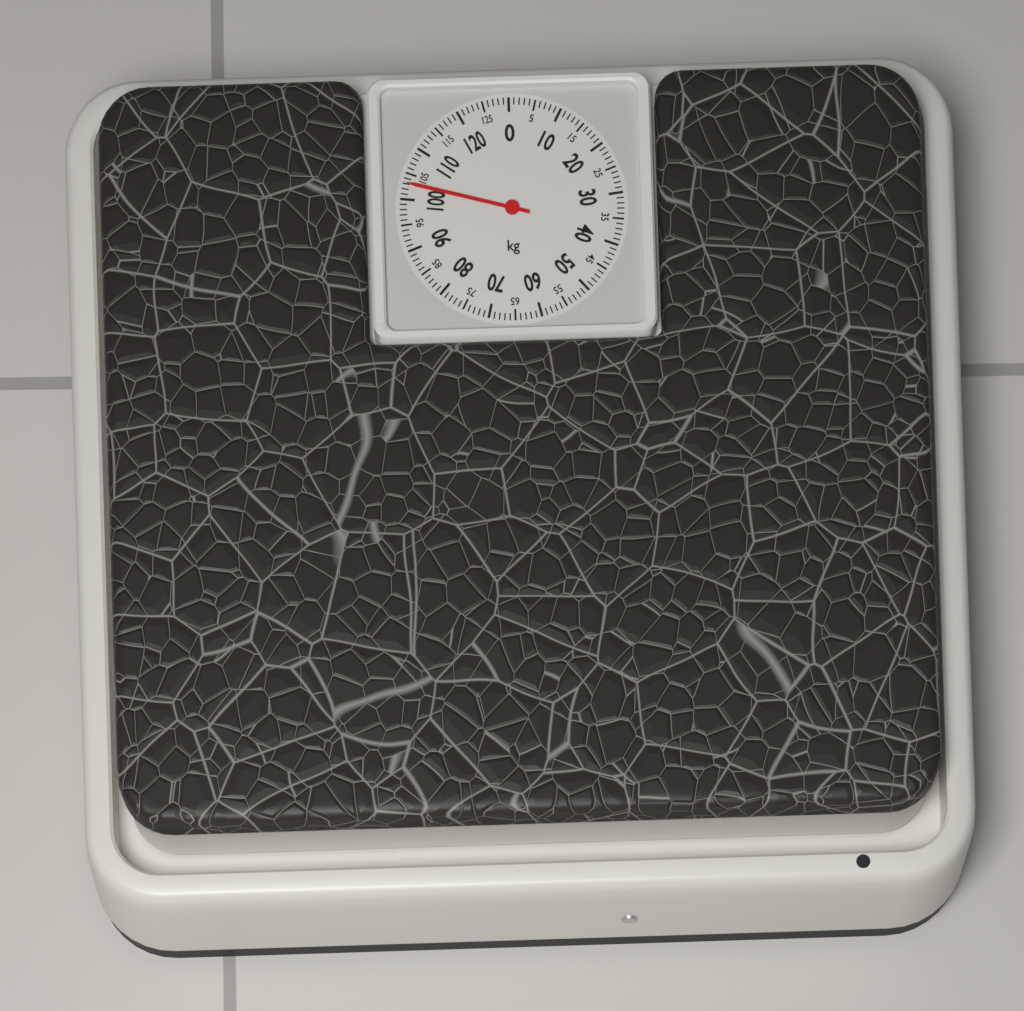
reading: 103 kg
